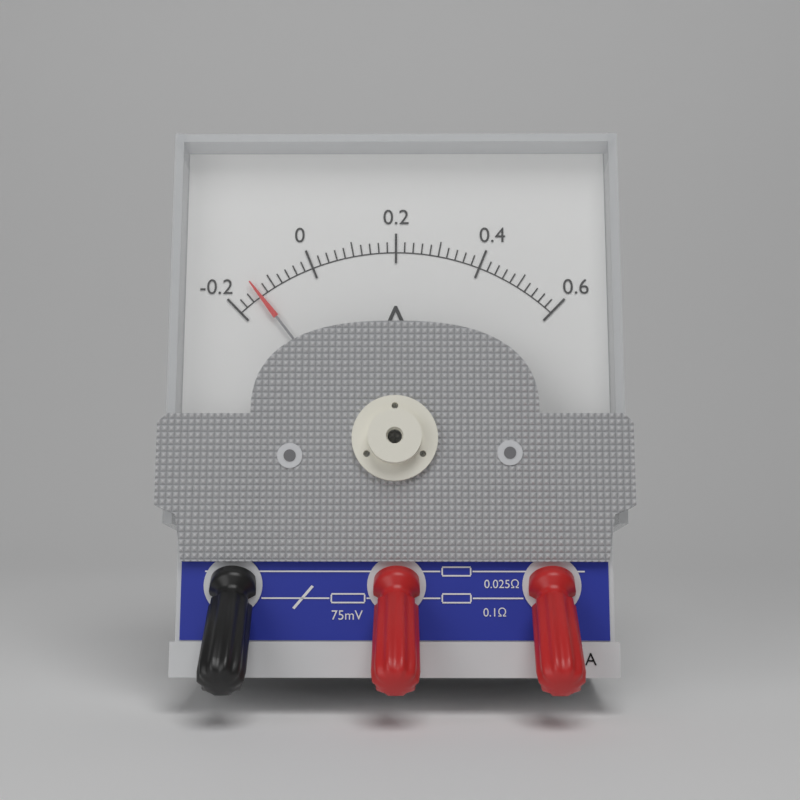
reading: -0.14 A
